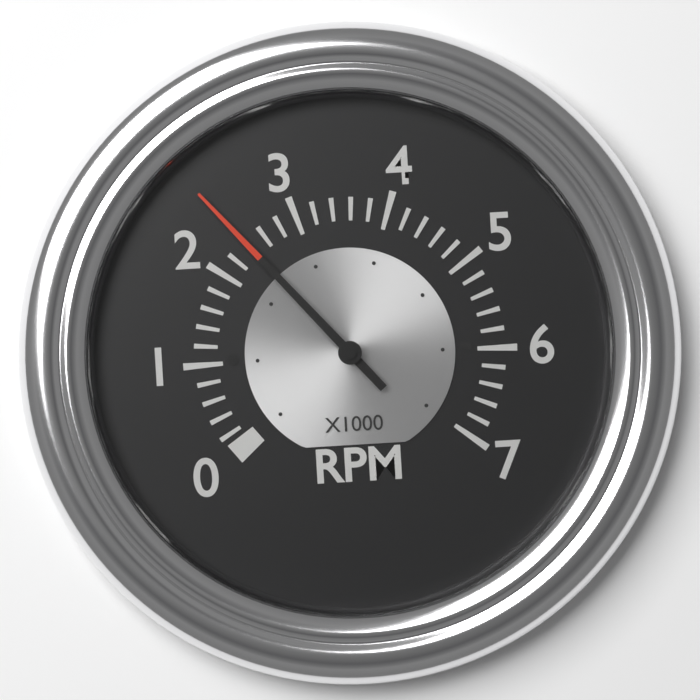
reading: 2.4 x1000 RPM
